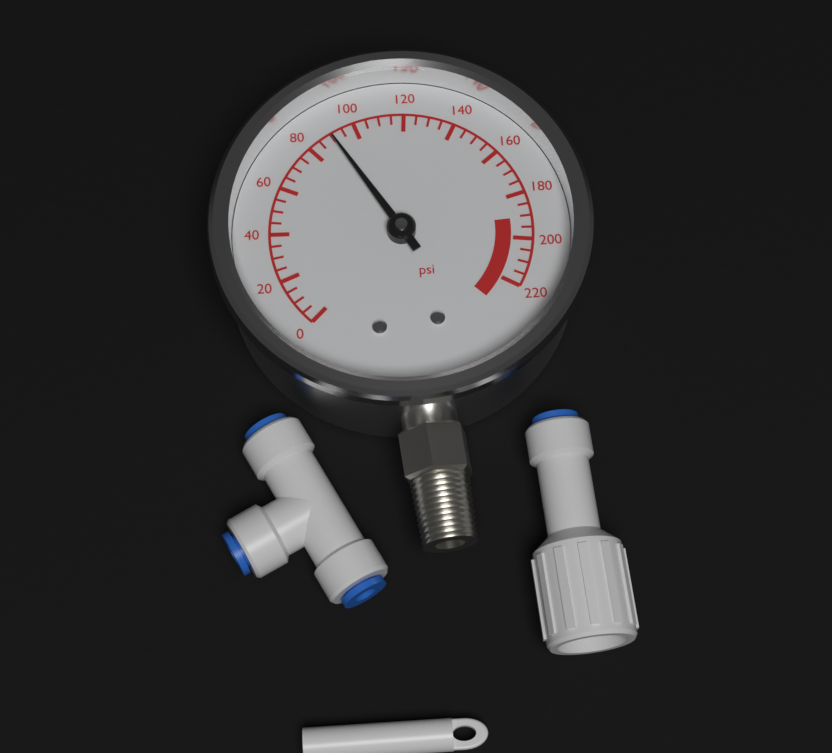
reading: 90 psi
